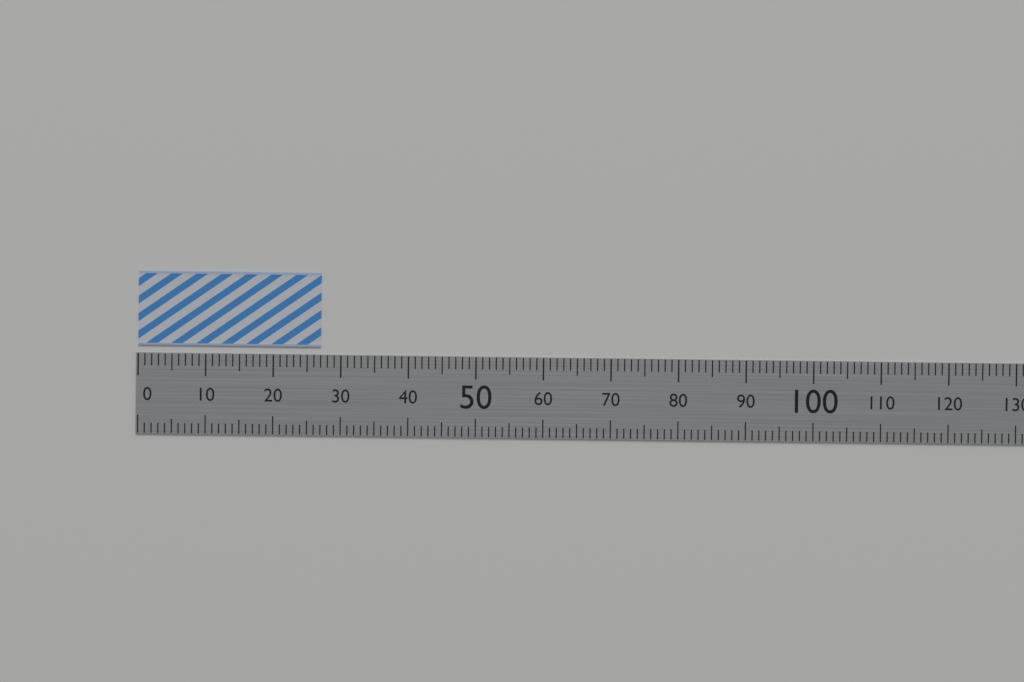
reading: 27 (no unit)
